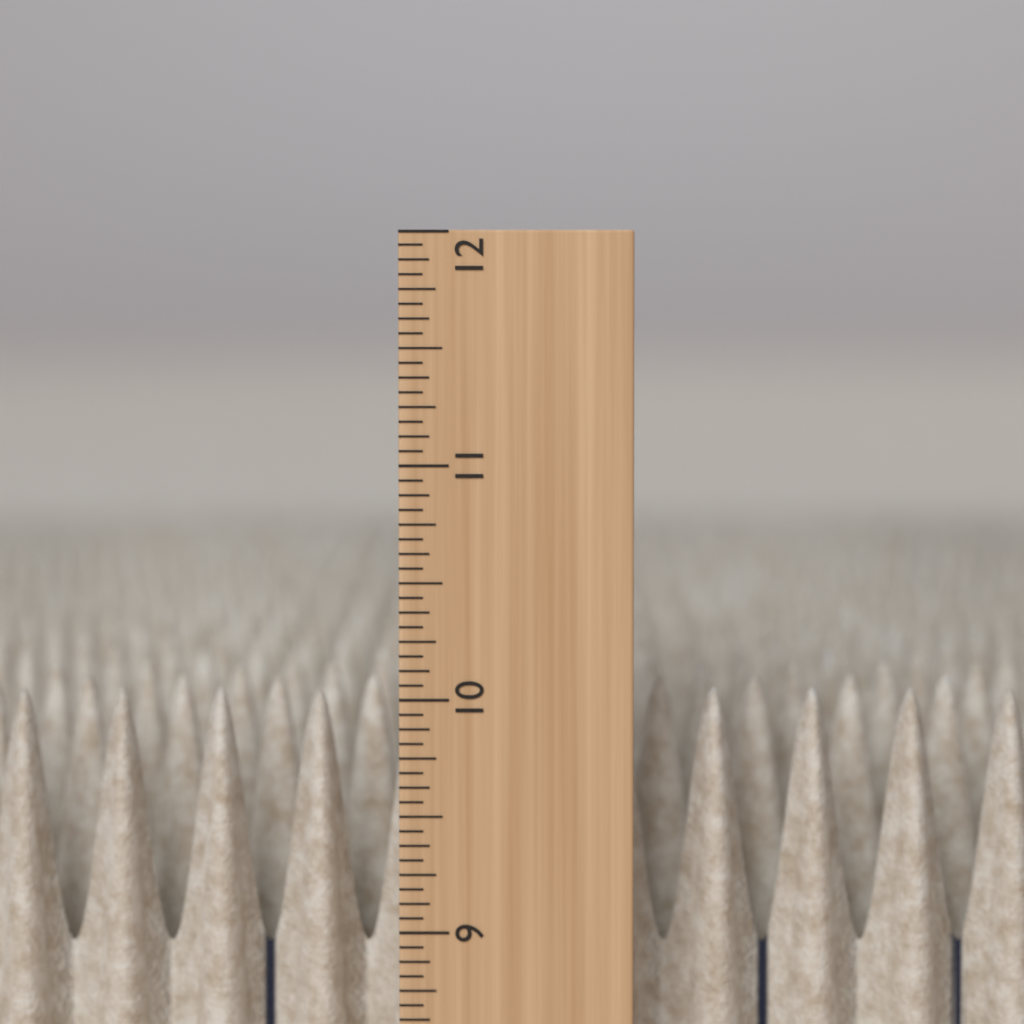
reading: 10.0000 in
